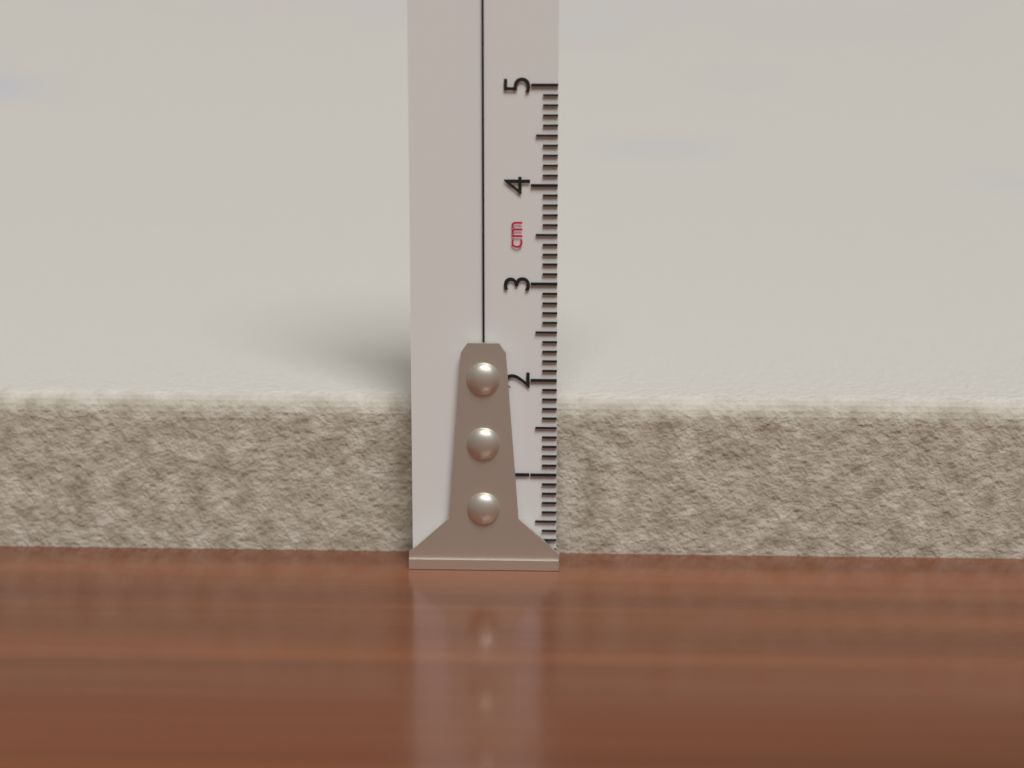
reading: 1.7 cm
